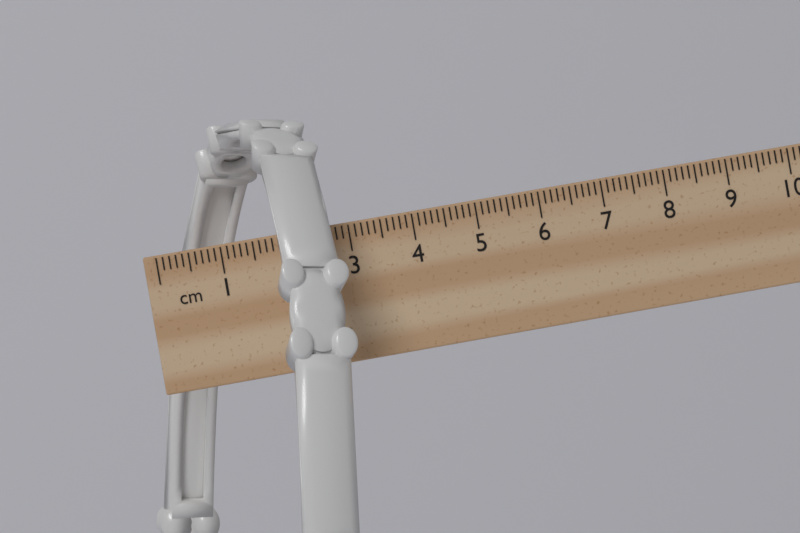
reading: 2.8 cm
